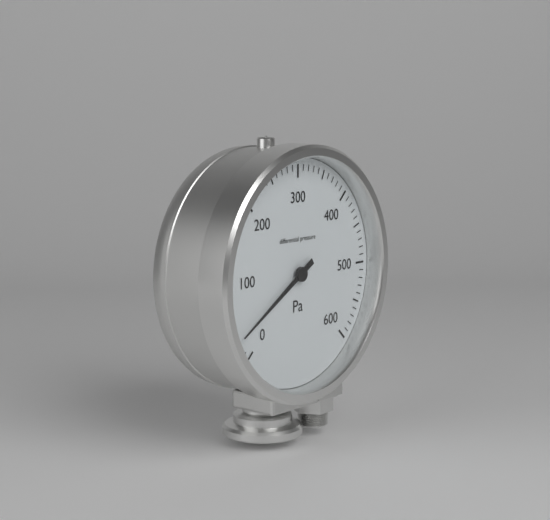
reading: 30 Pa
